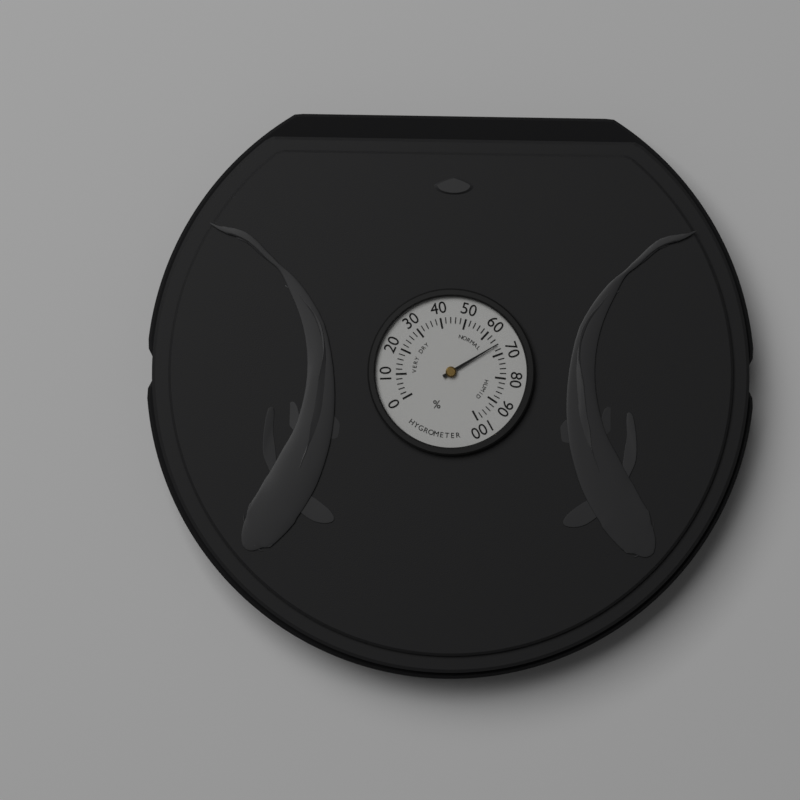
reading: 66 %
